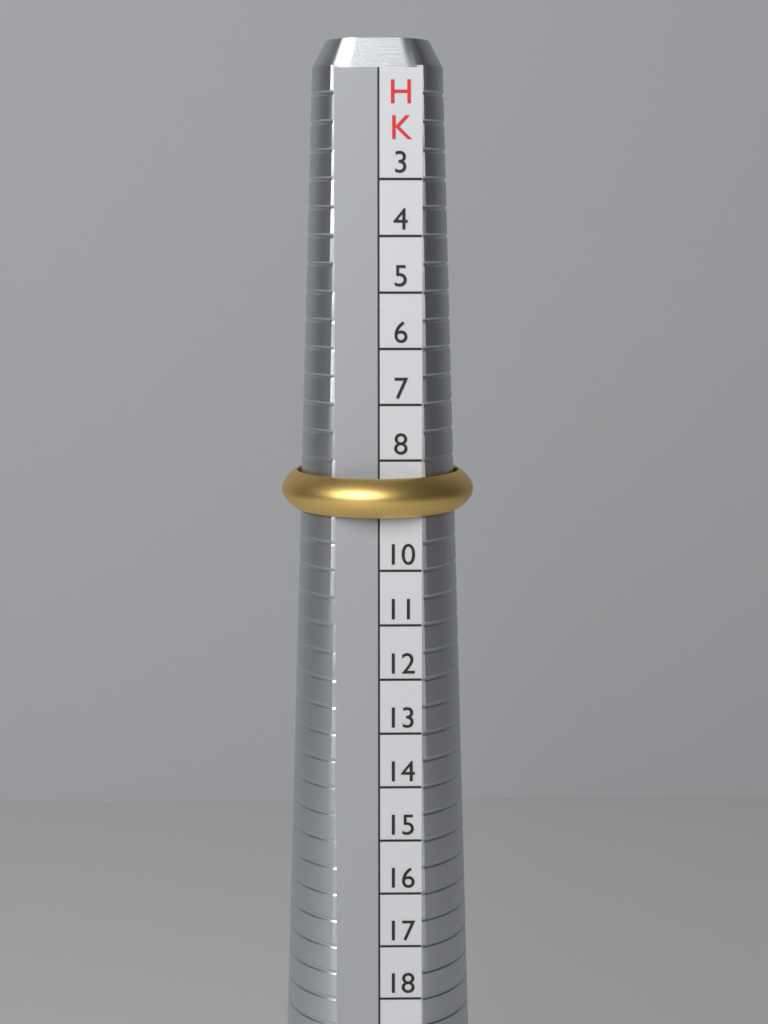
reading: 9 HK
